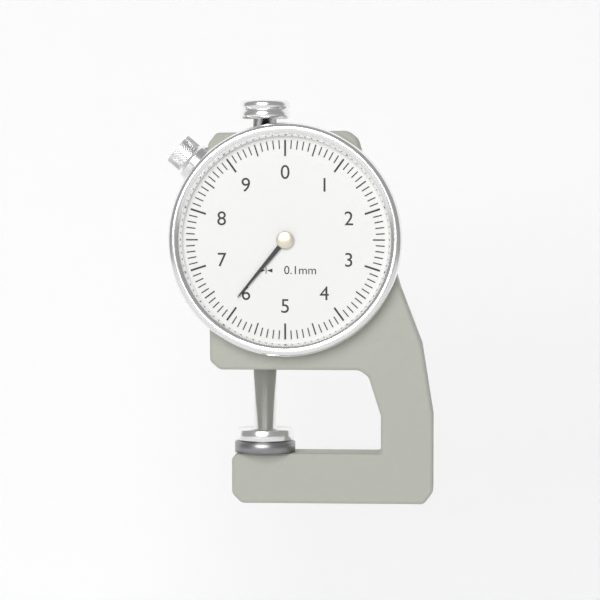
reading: 6.1 mm
